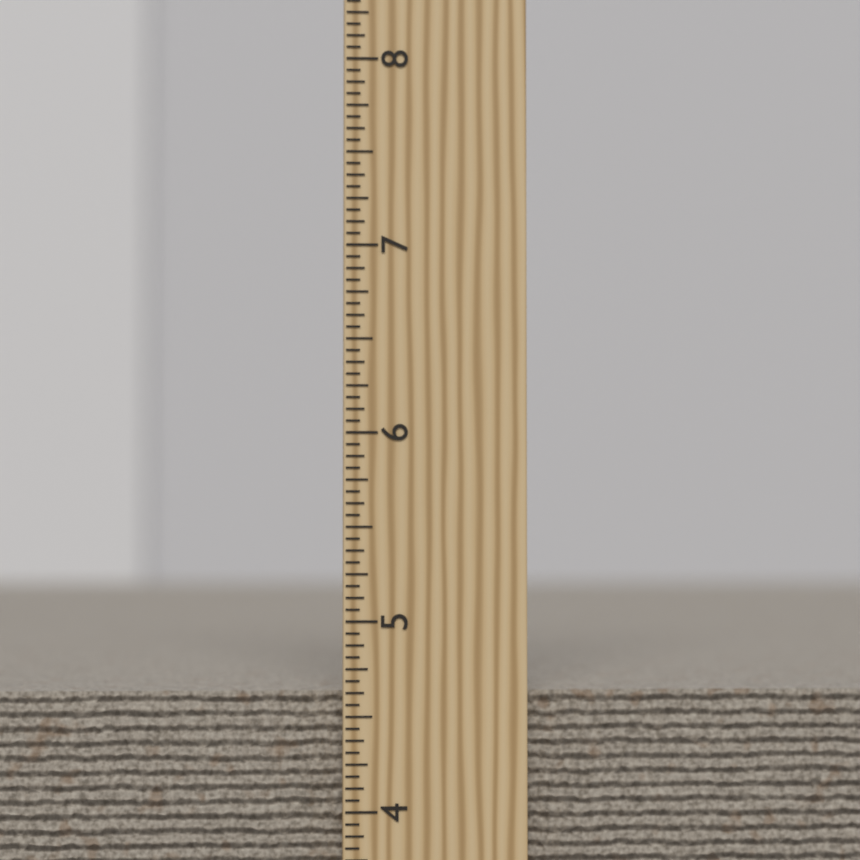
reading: 4.6250 inch
